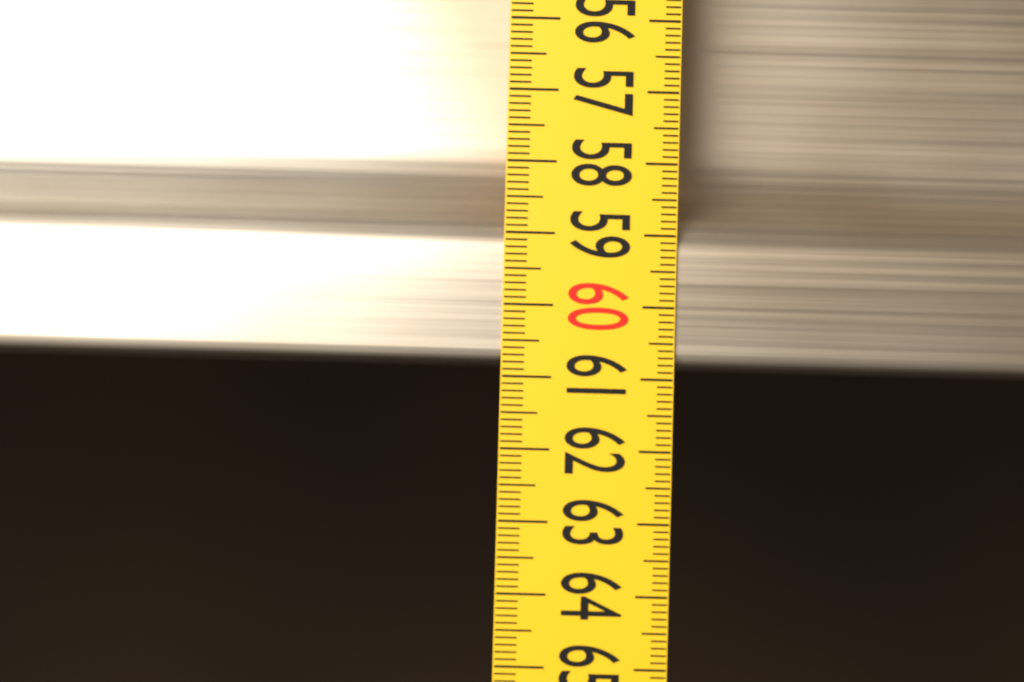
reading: 60.8 (no unit)
